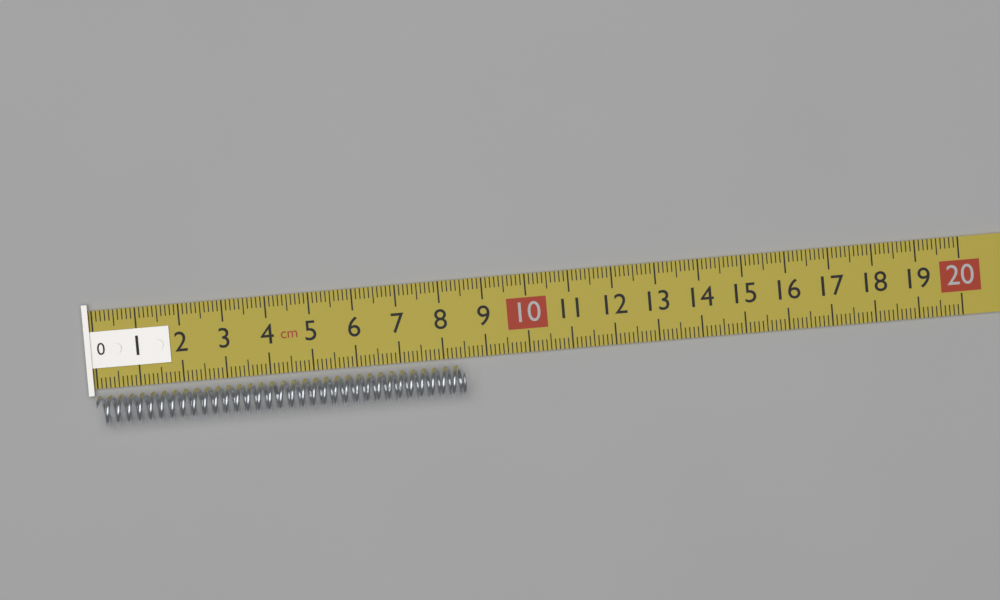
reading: 8.5 cm
